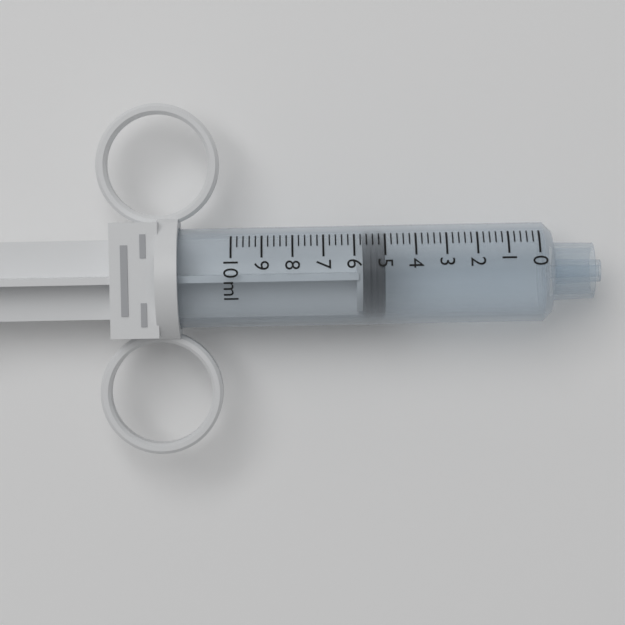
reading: 5.0 ml
